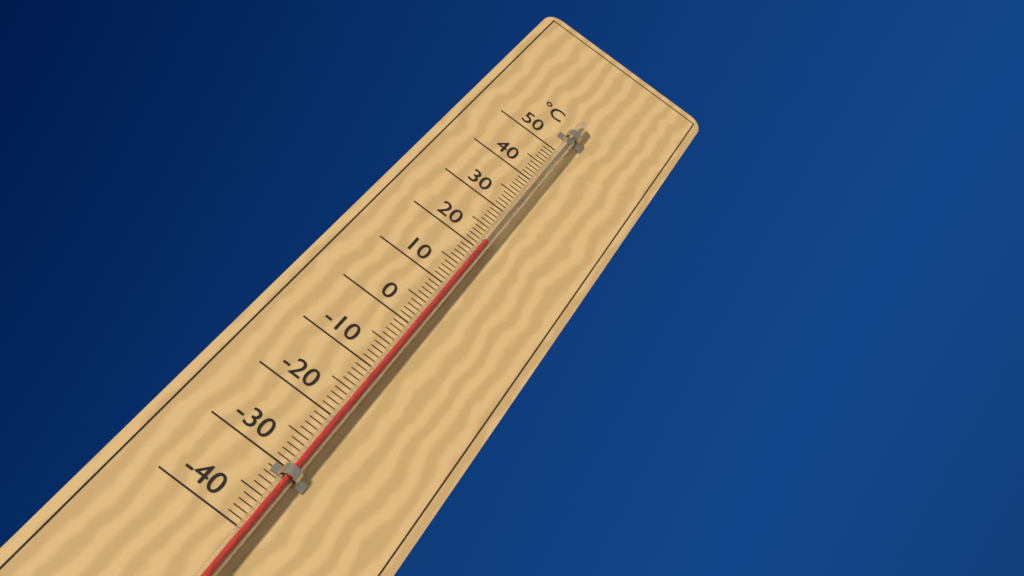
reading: 21 °C
